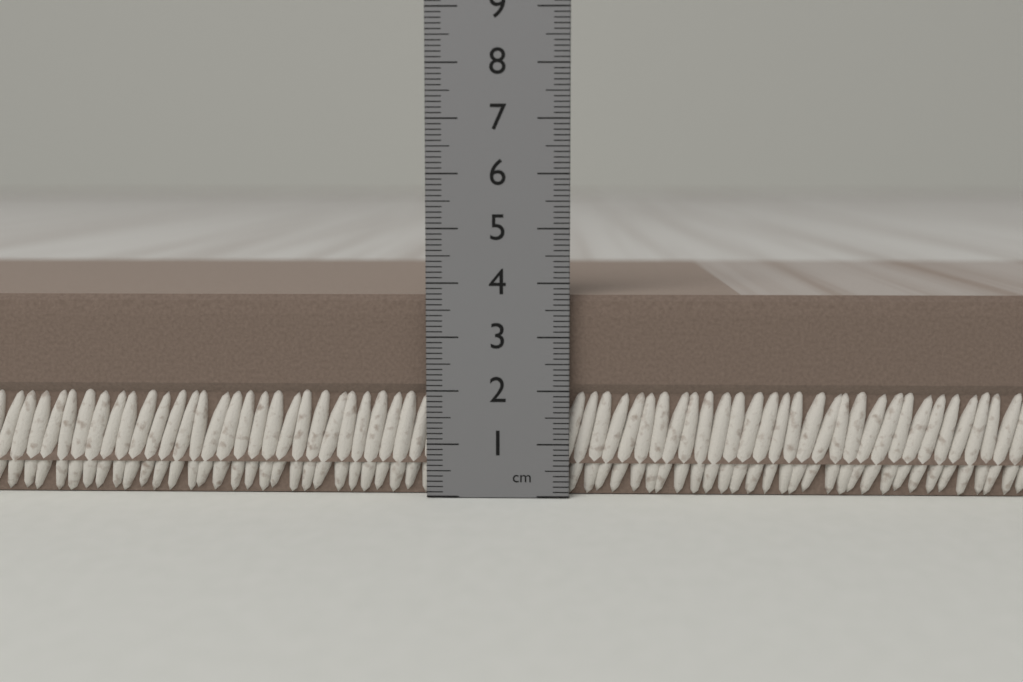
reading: 3.8 cm
